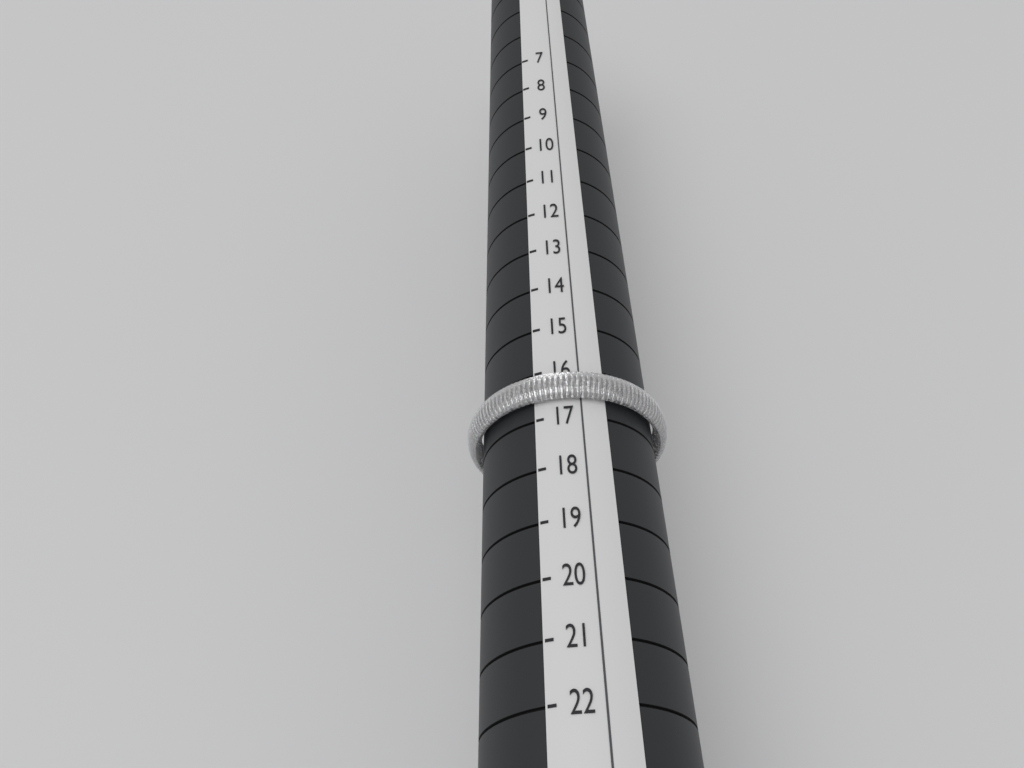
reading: 16.7 (no unit)
